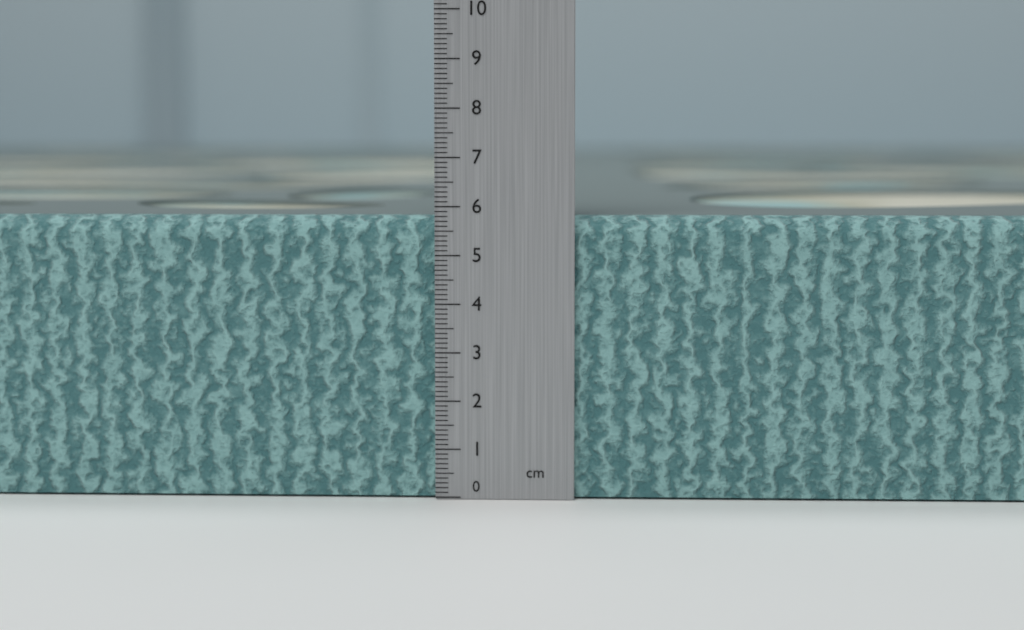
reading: 5.8 cm
